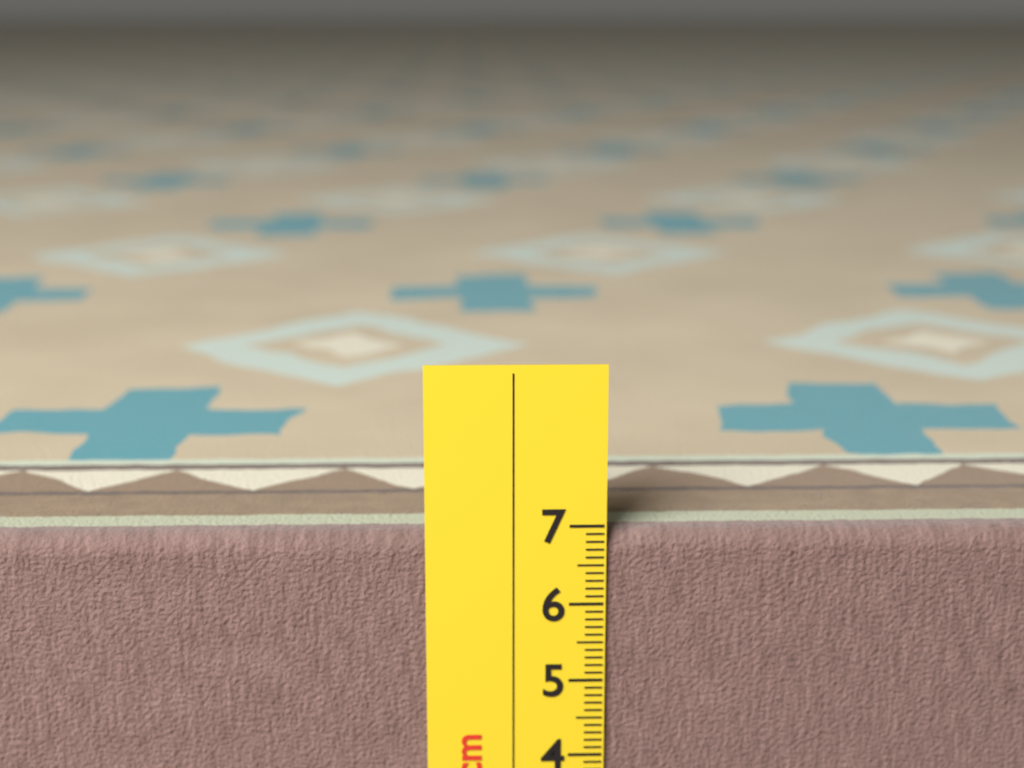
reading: 6.9 cm
